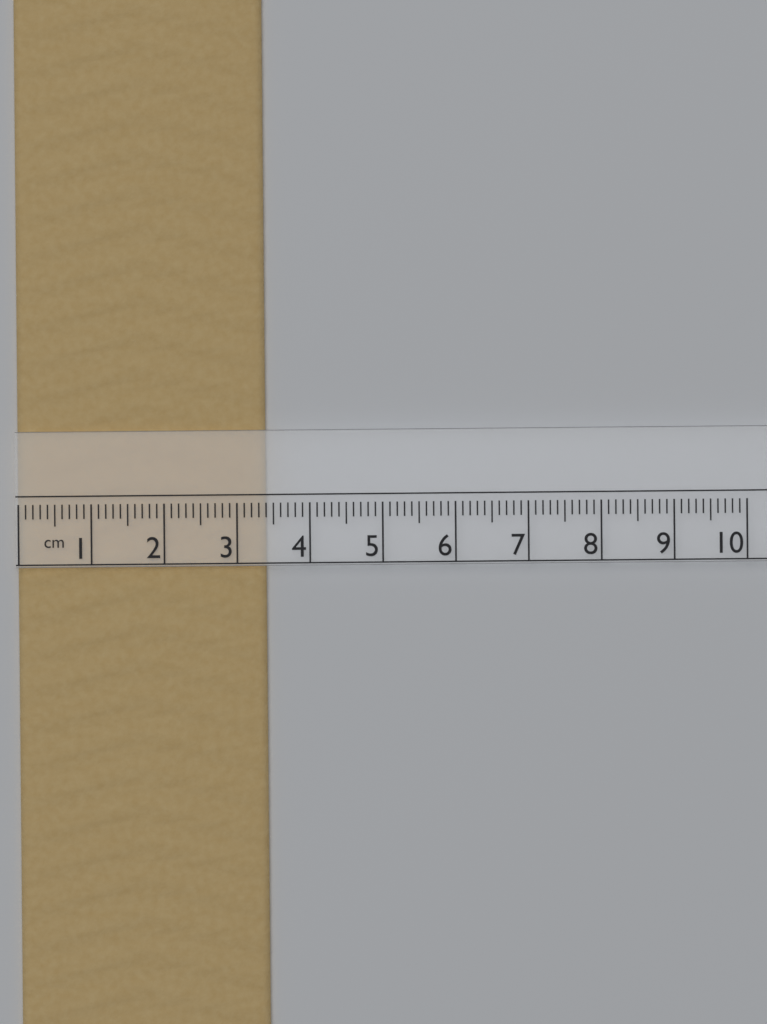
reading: 3.4 cm
